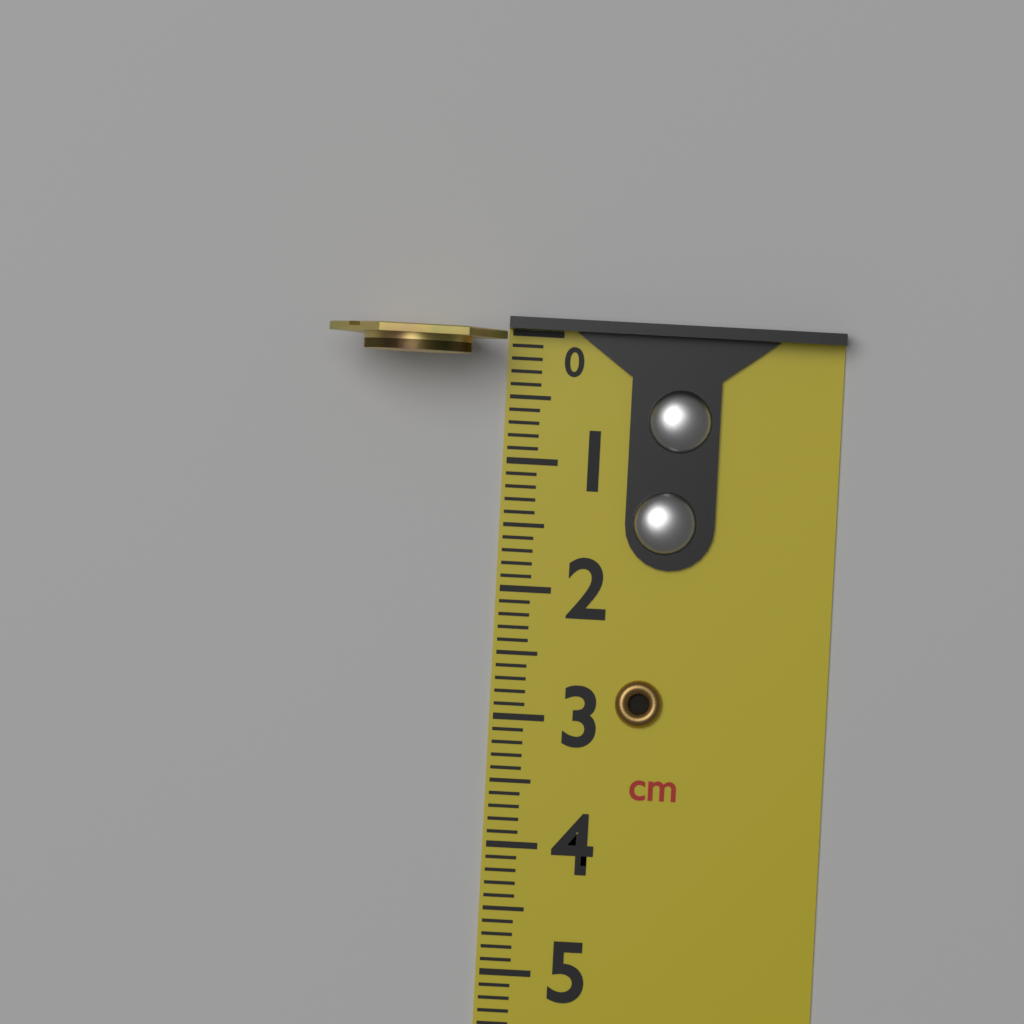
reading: 0.2 cm
